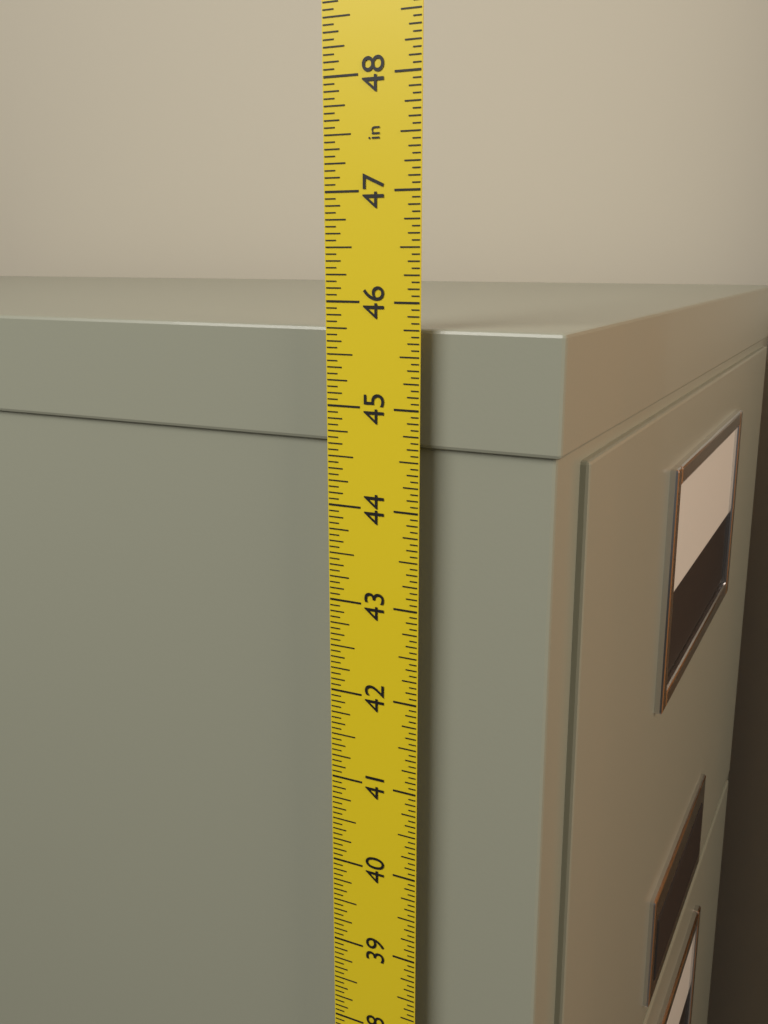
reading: 45.7500 in
